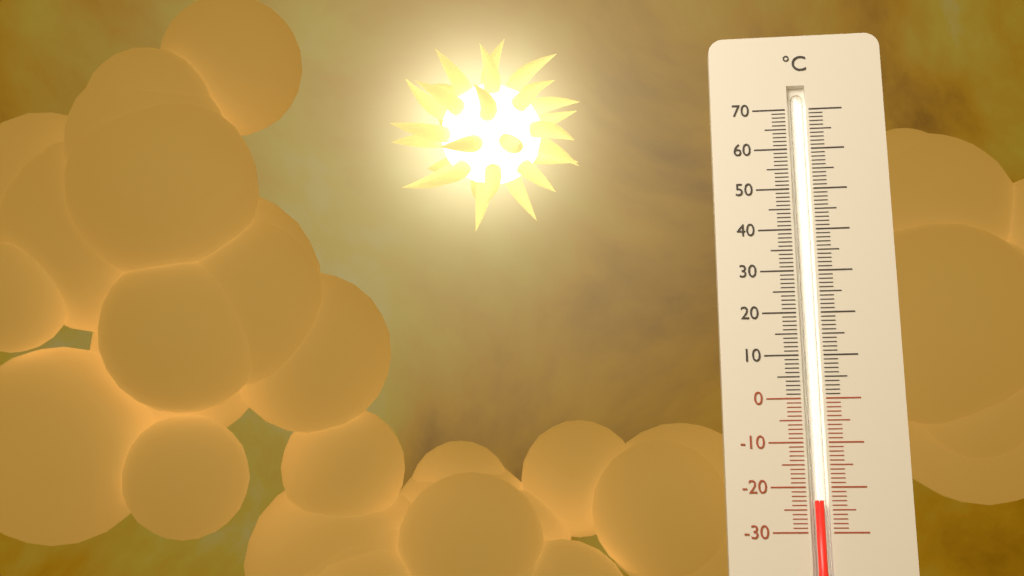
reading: -23 °C
